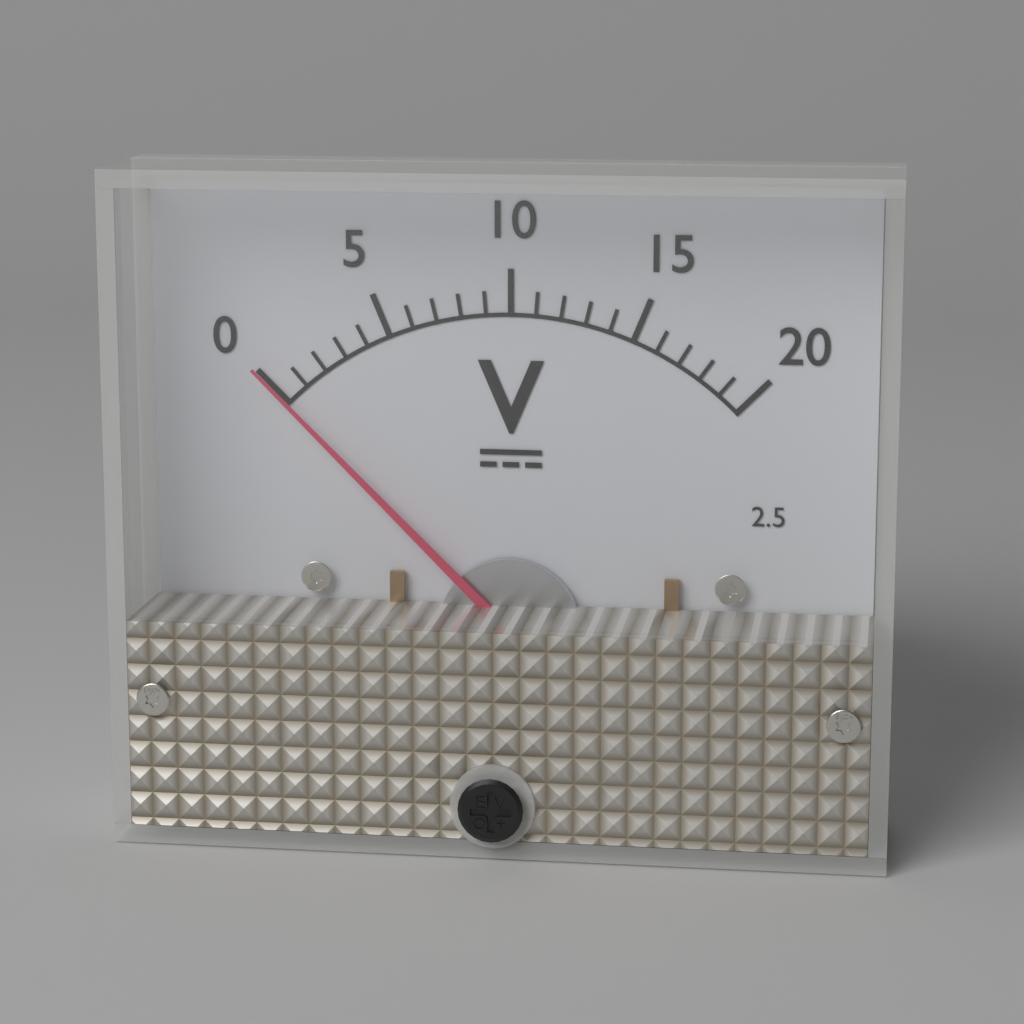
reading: 0 V
